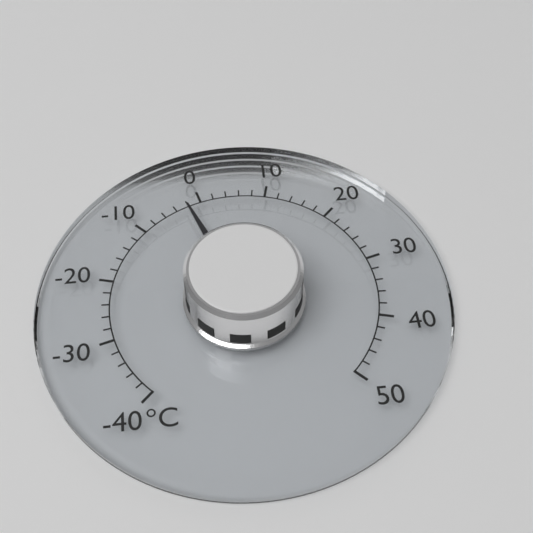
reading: -2 °C
